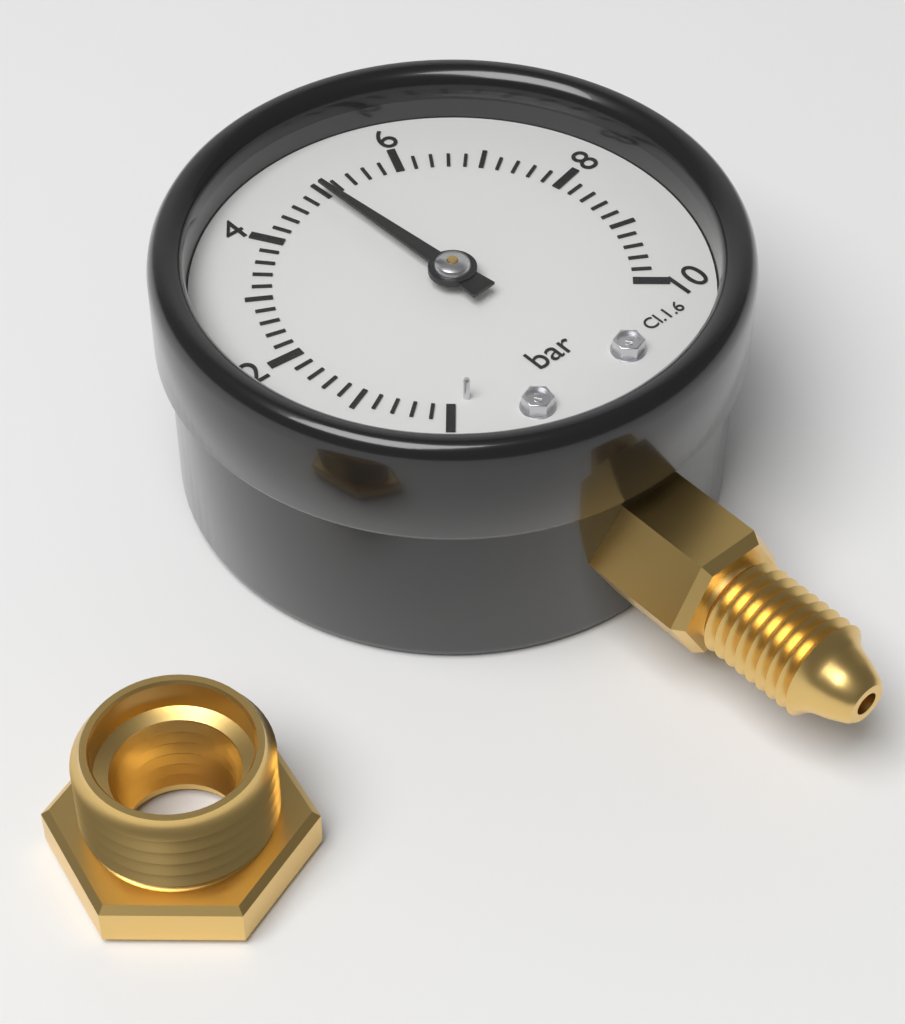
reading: 5.0 bar
